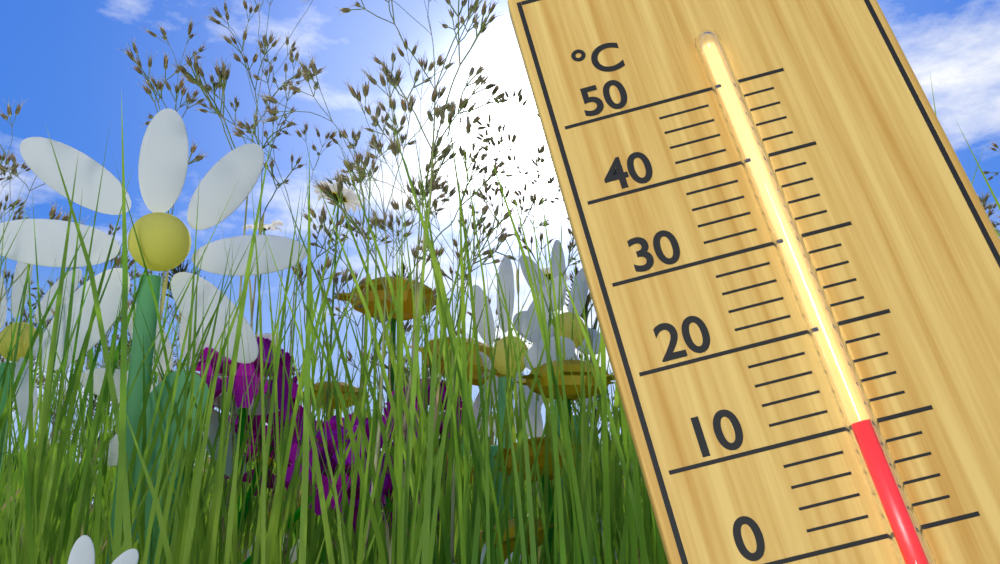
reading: 10 °C
